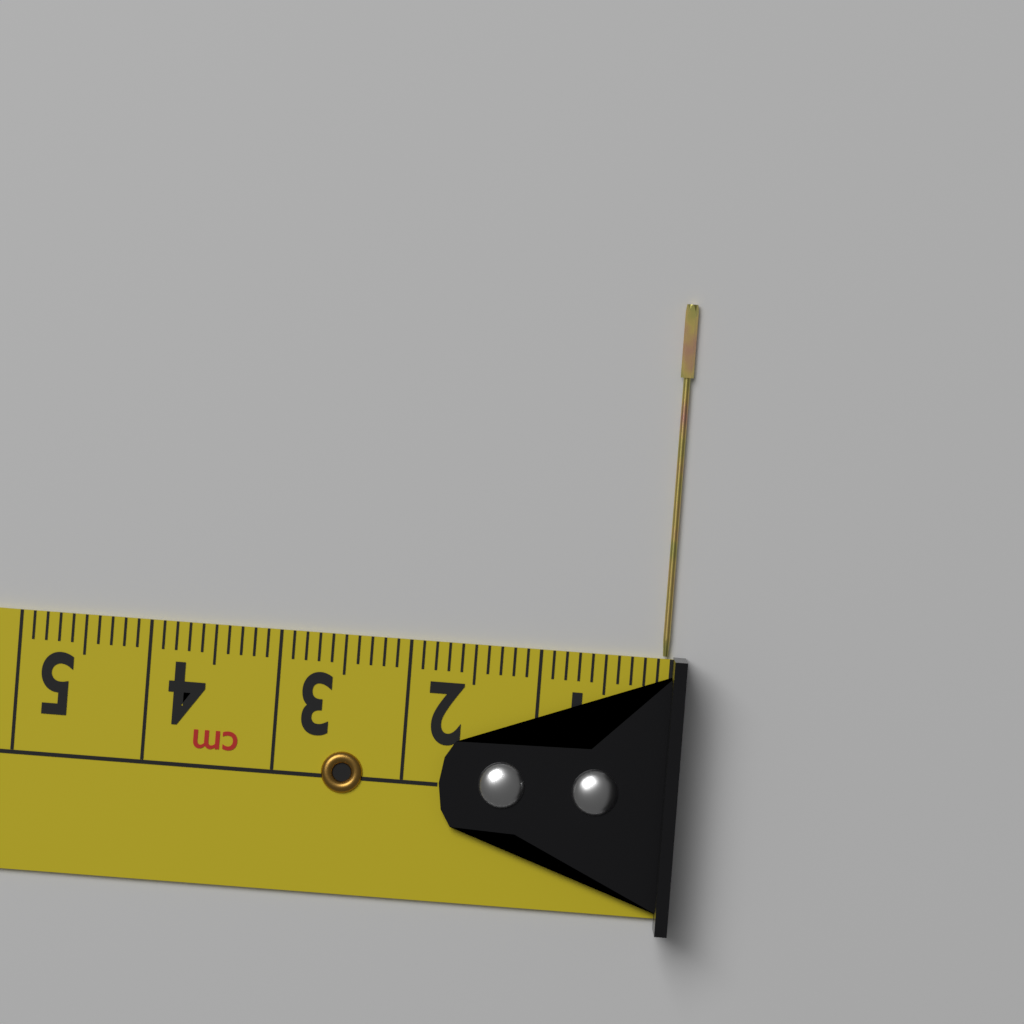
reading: 0.1 cm
